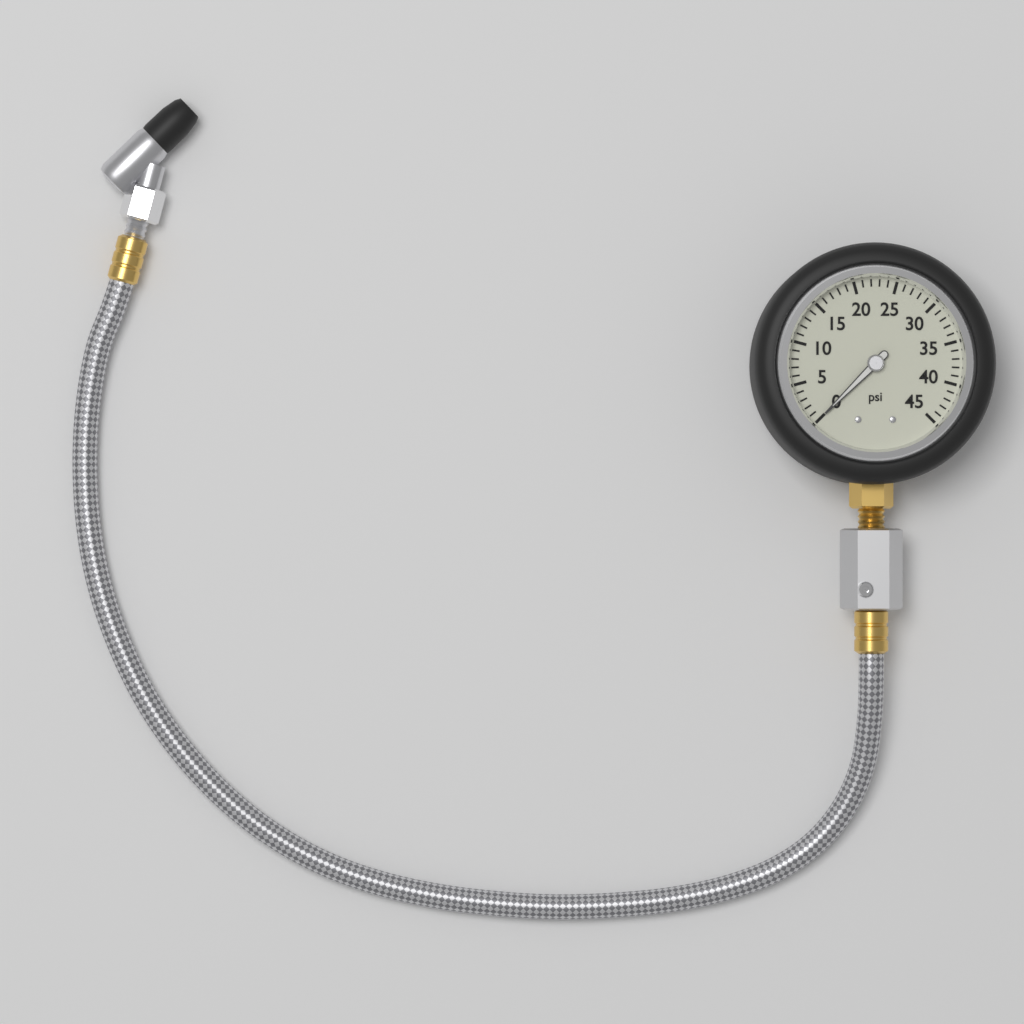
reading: 0 psi
